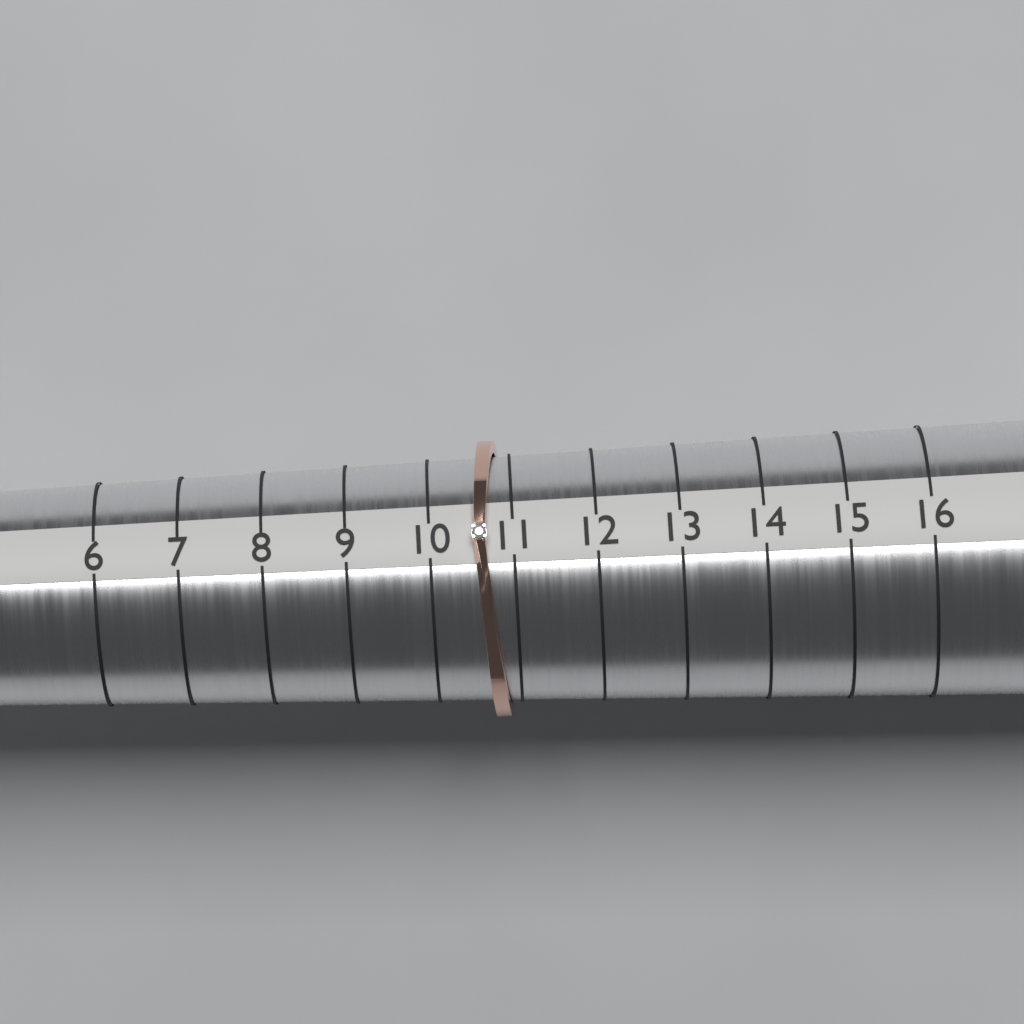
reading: 10.9 (no unit)
